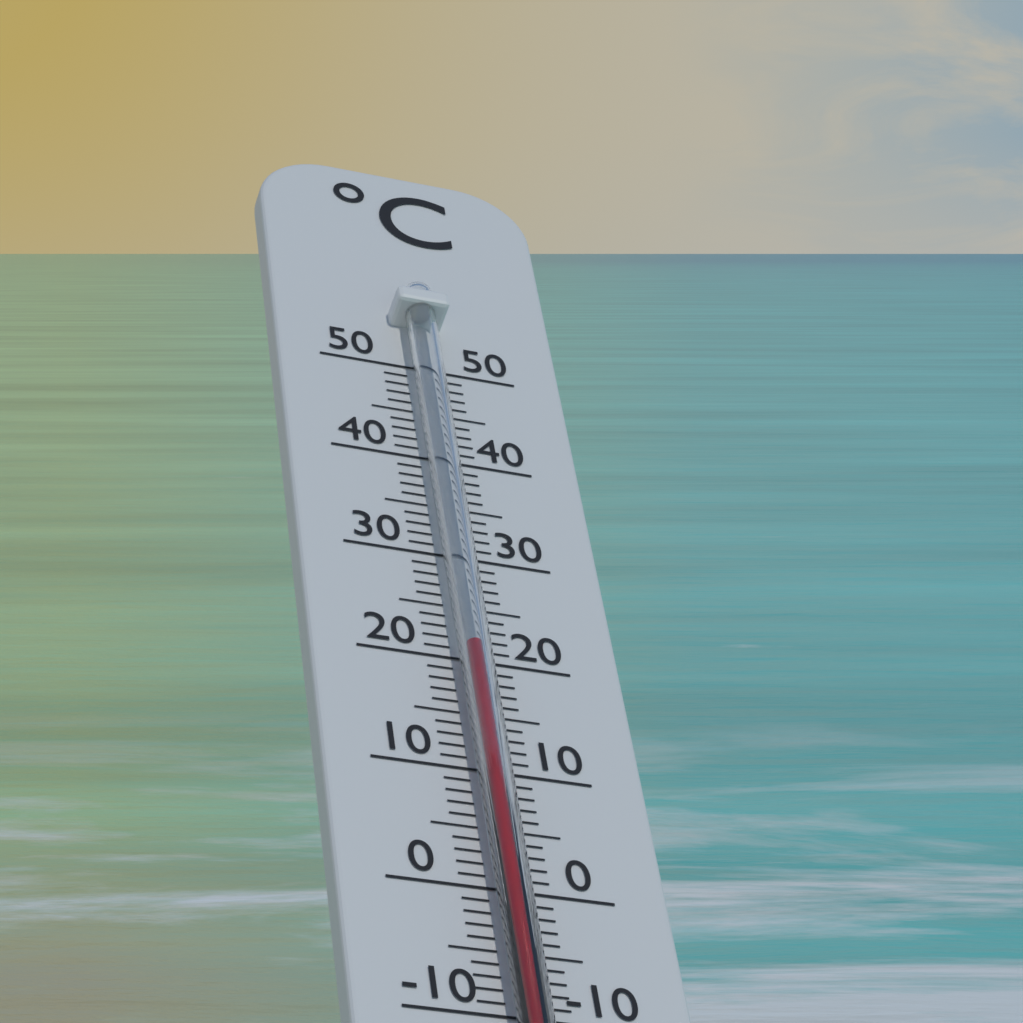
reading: 20 °C
